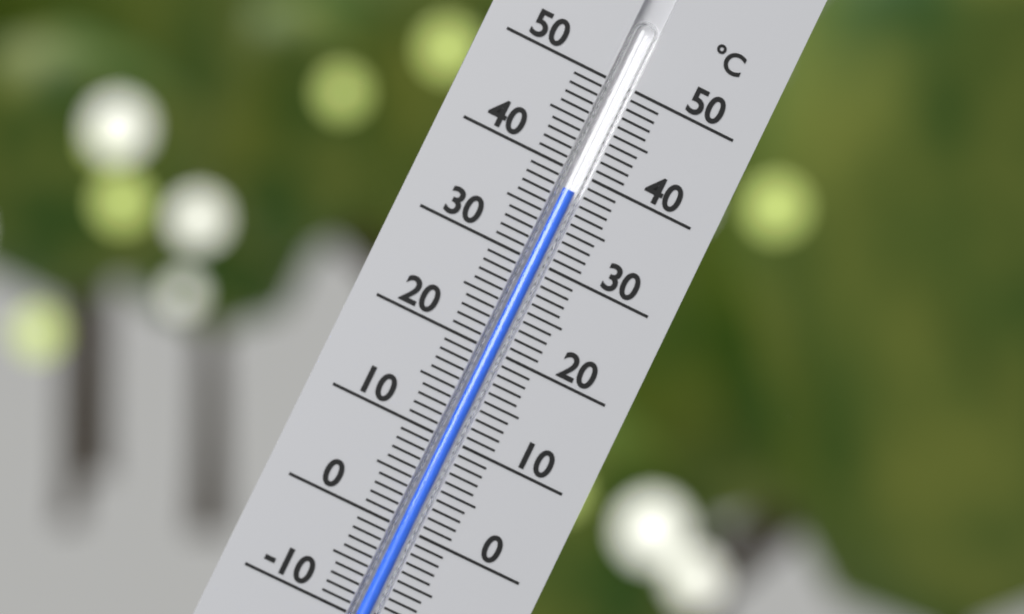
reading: 38 °C
